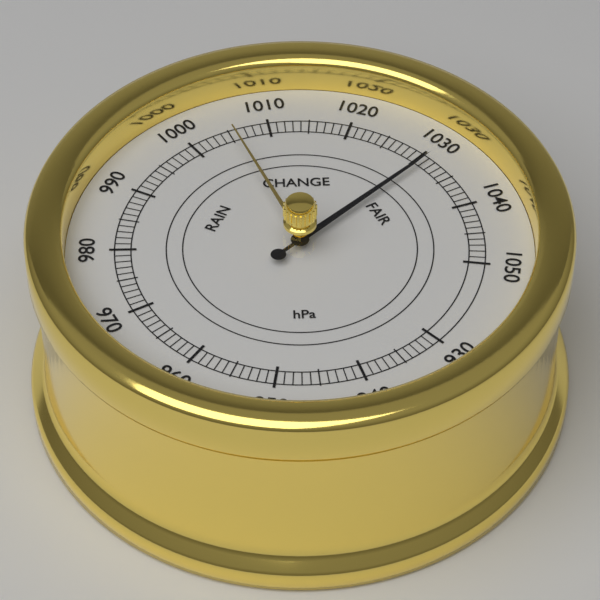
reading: 1031 hPa
